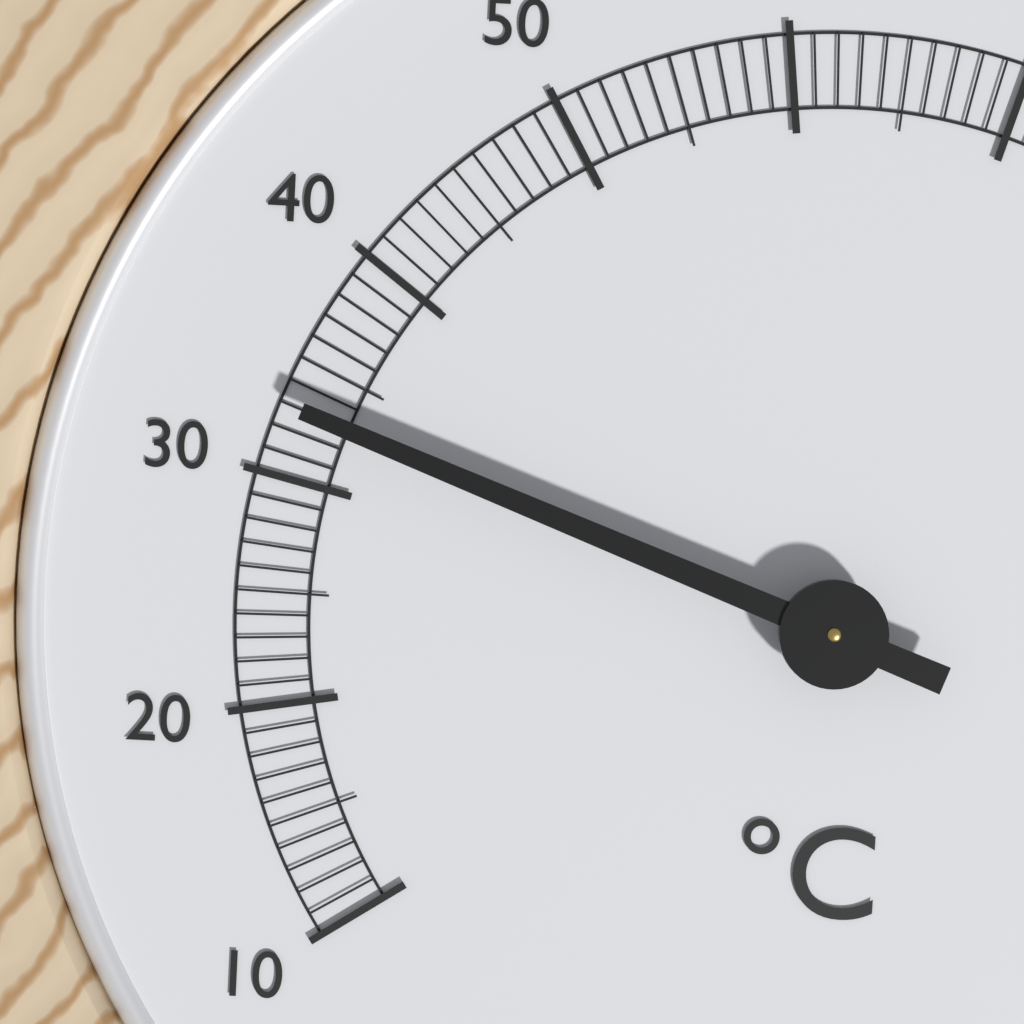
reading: 33 °C
